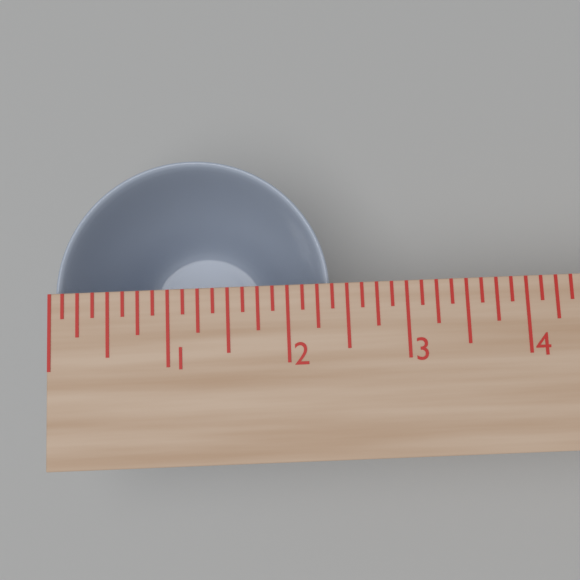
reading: 2.375 in
